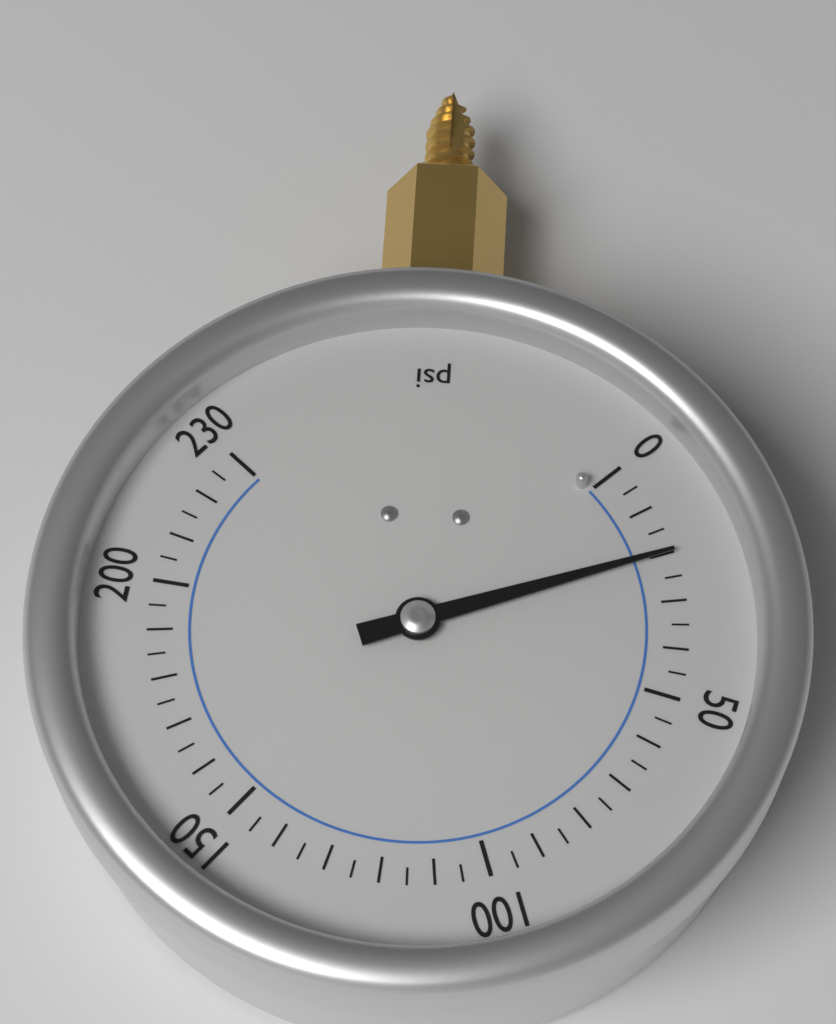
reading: 20 psi
